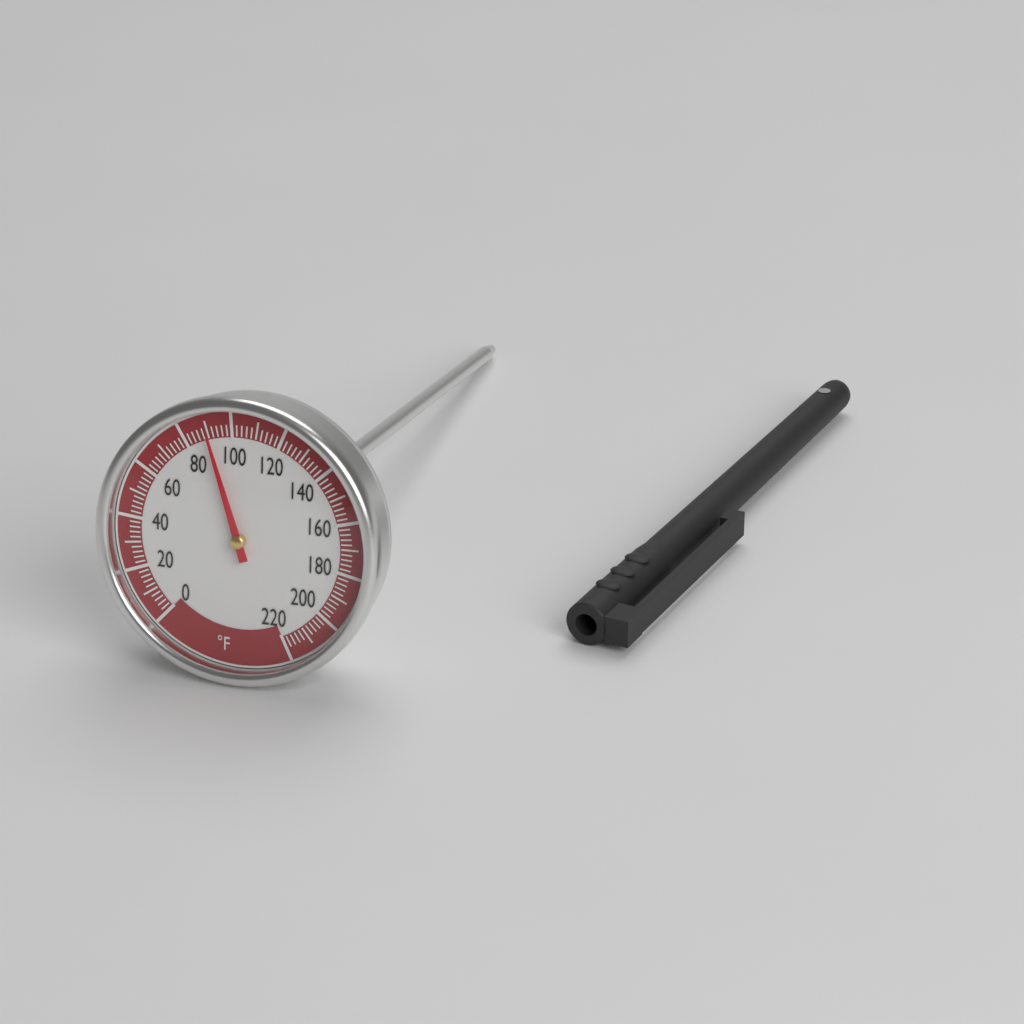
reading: 90 °F
